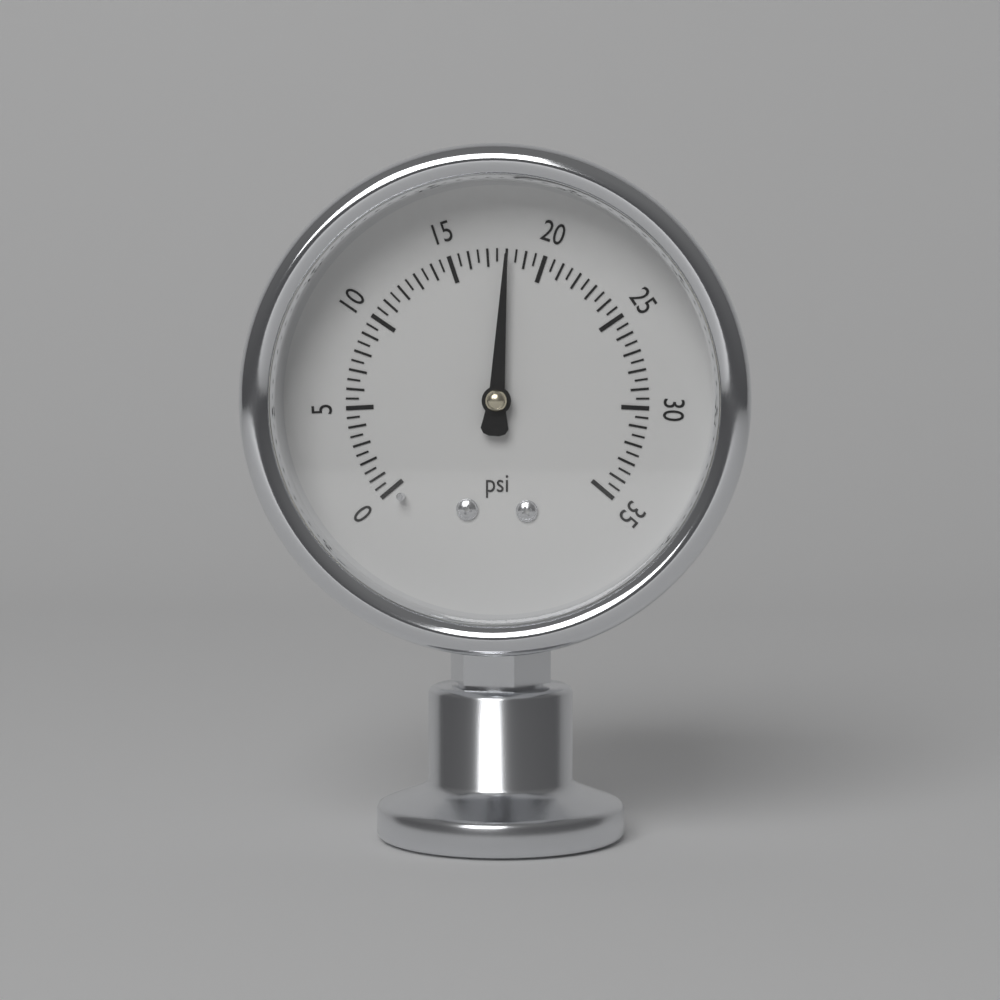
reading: 18.0 psi
